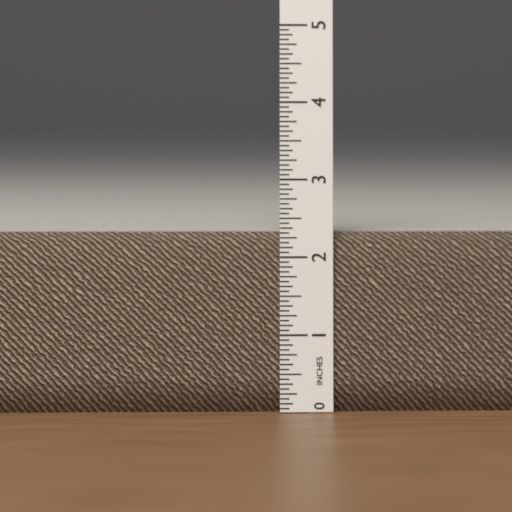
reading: 2.3125 in
